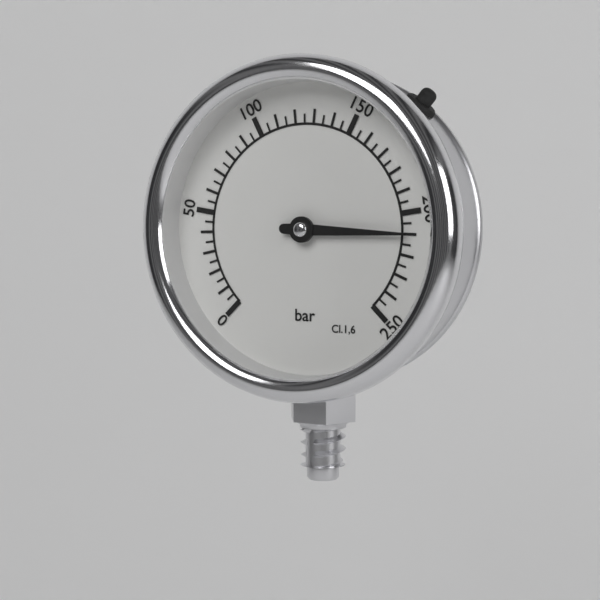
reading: 210 bar
